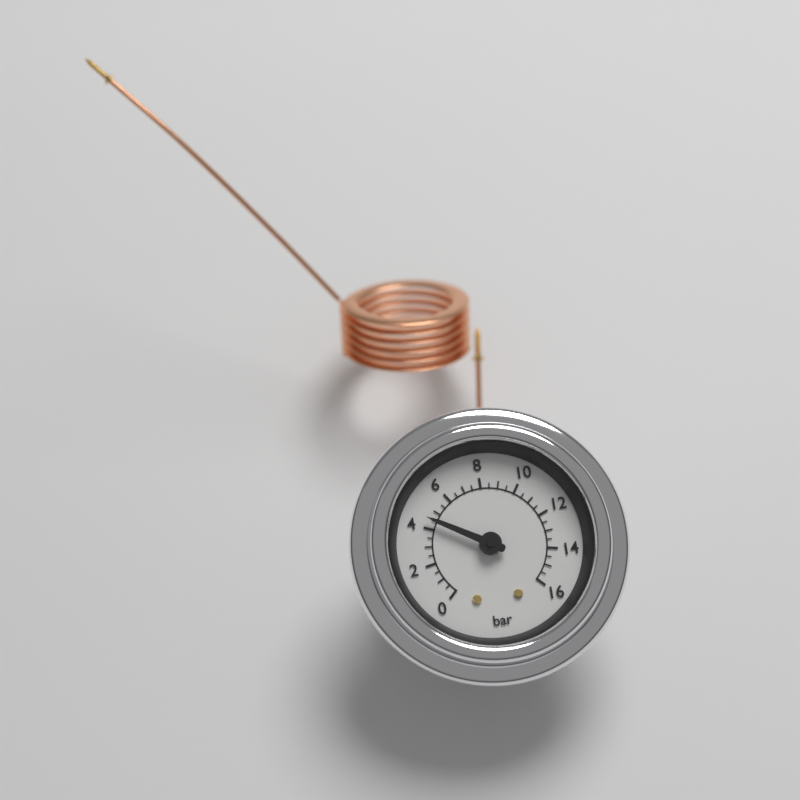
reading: 4.5 bar
